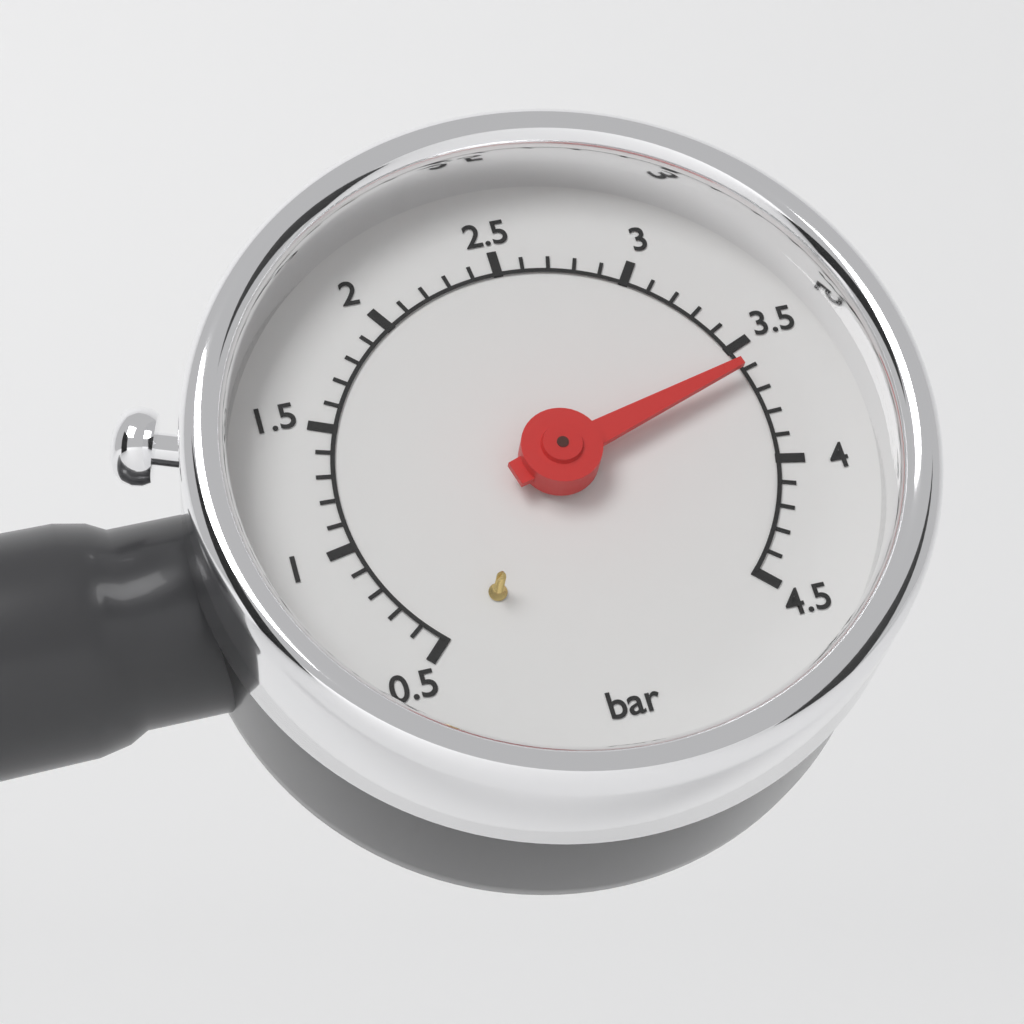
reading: 3.6 bar
